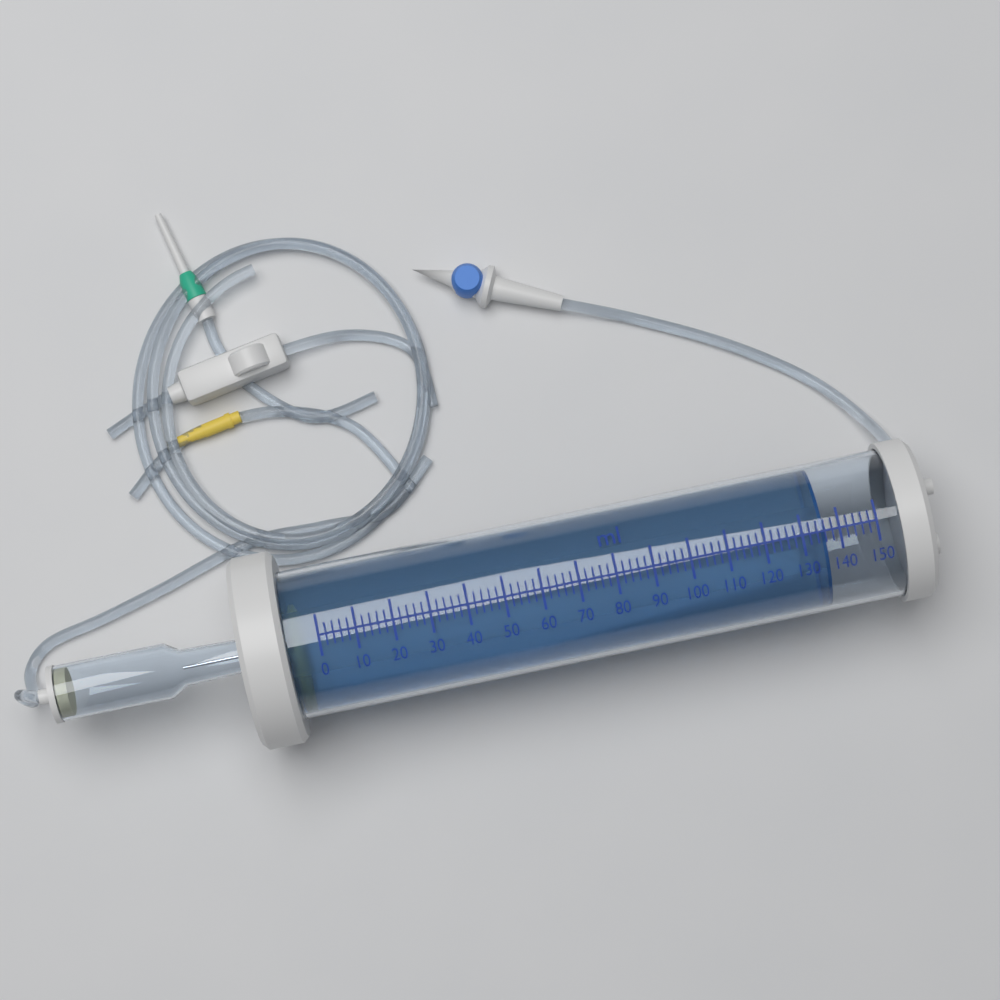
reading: 136 ml
